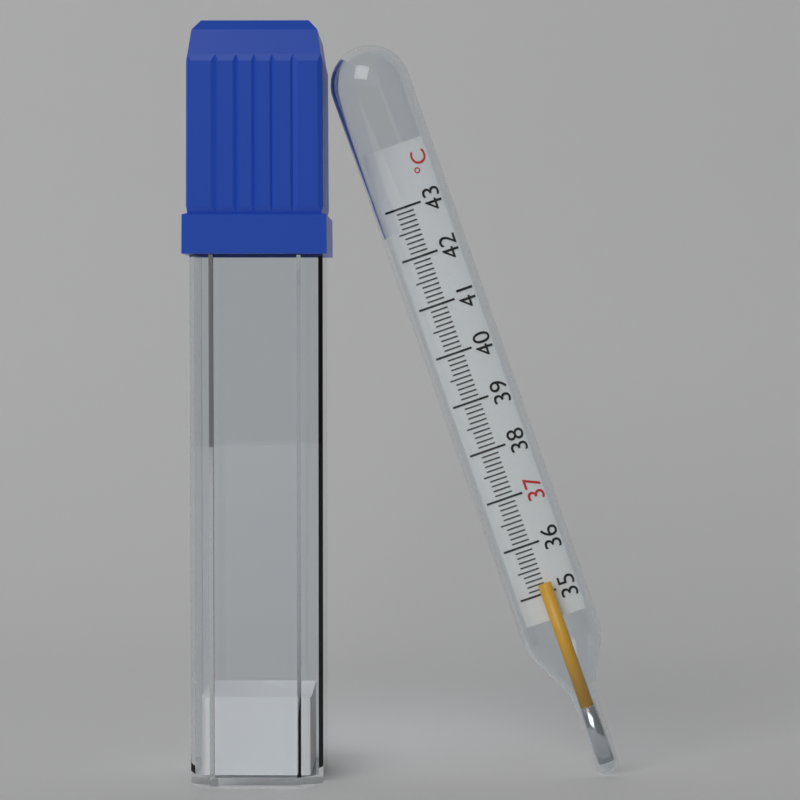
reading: 35.2 °C
